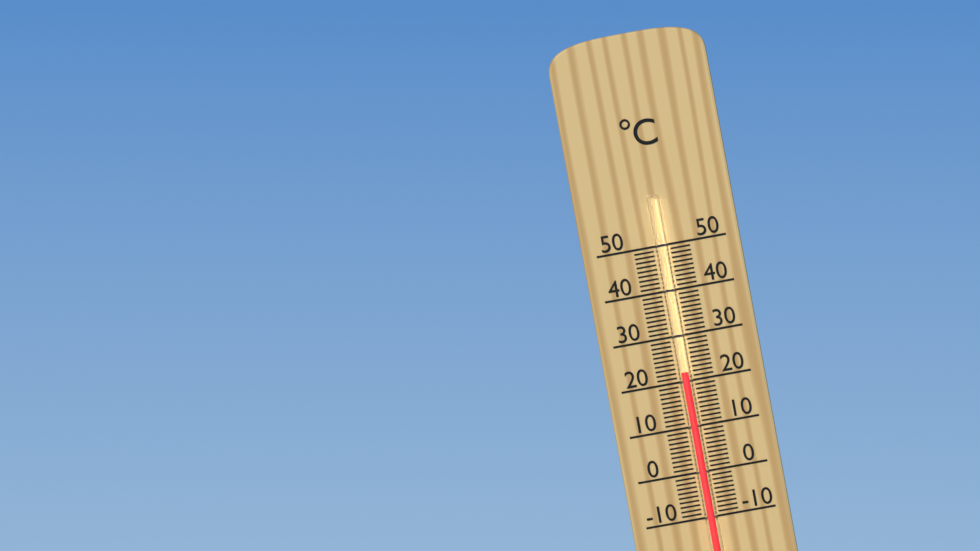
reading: 22 °C
